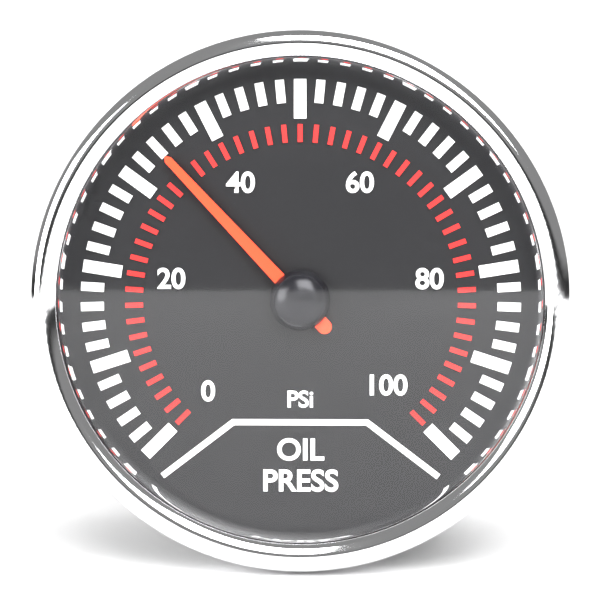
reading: 34 psi
